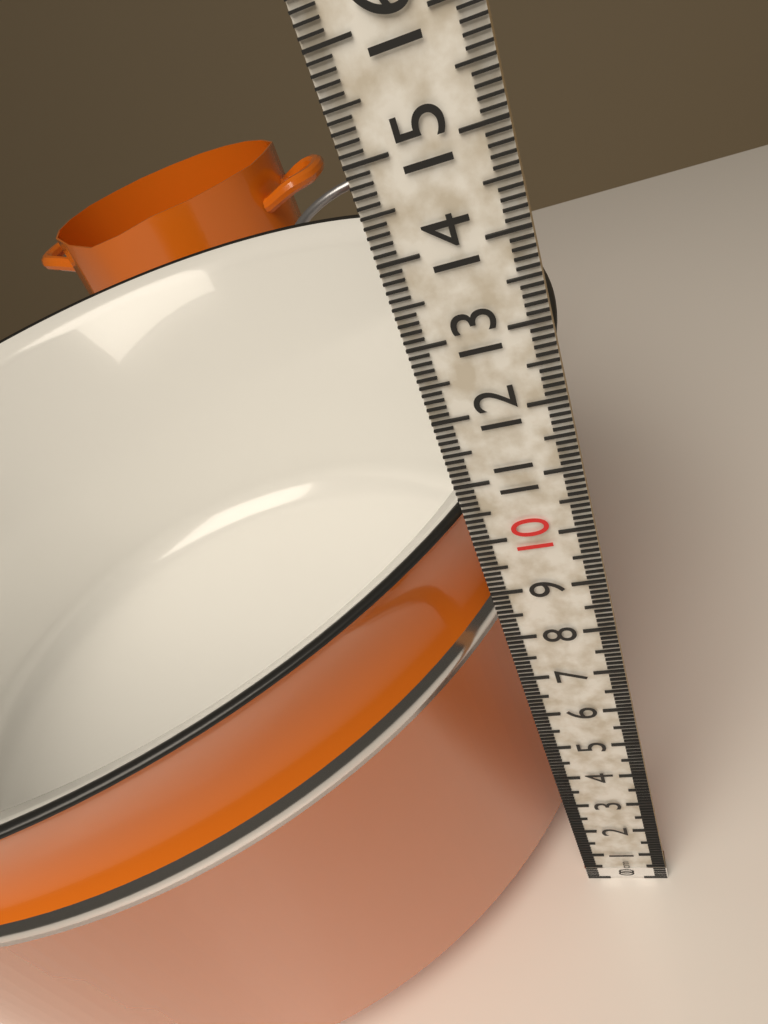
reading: 10.4 cm
